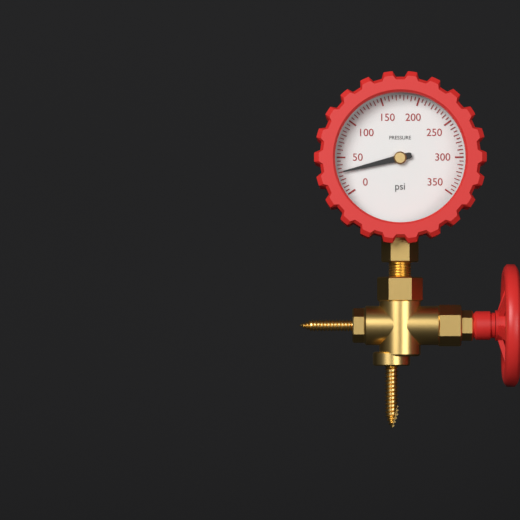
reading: 30 psi
